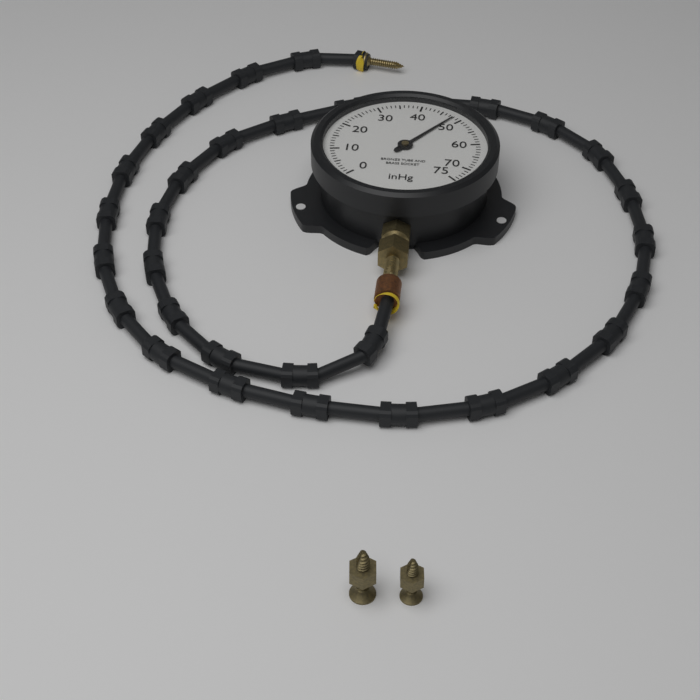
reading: 48 inHg
